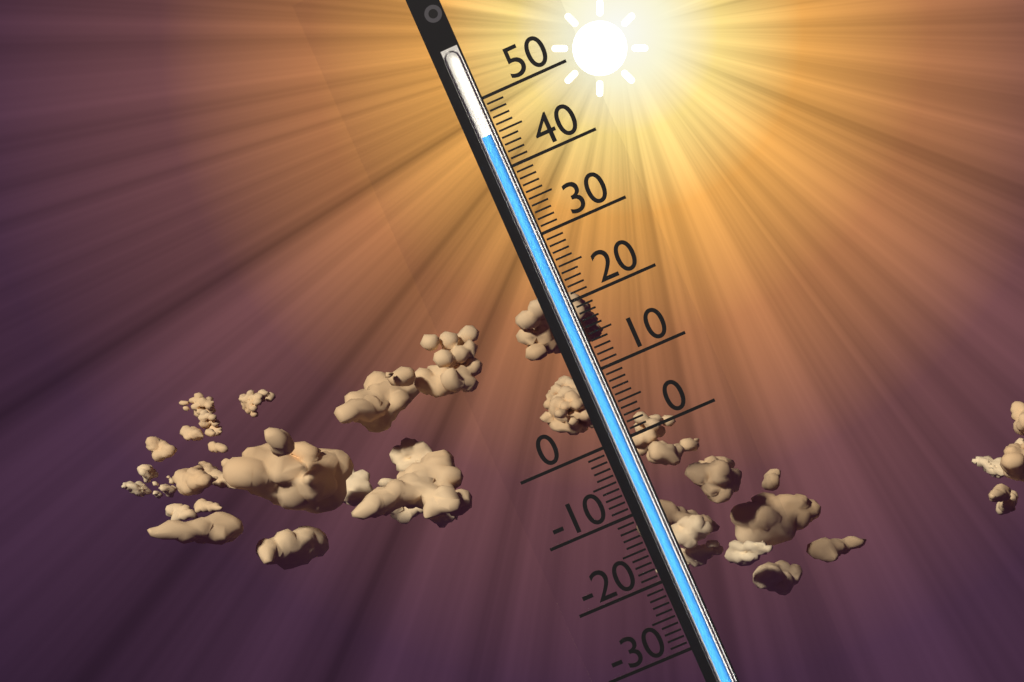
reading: 45 (no unit)
